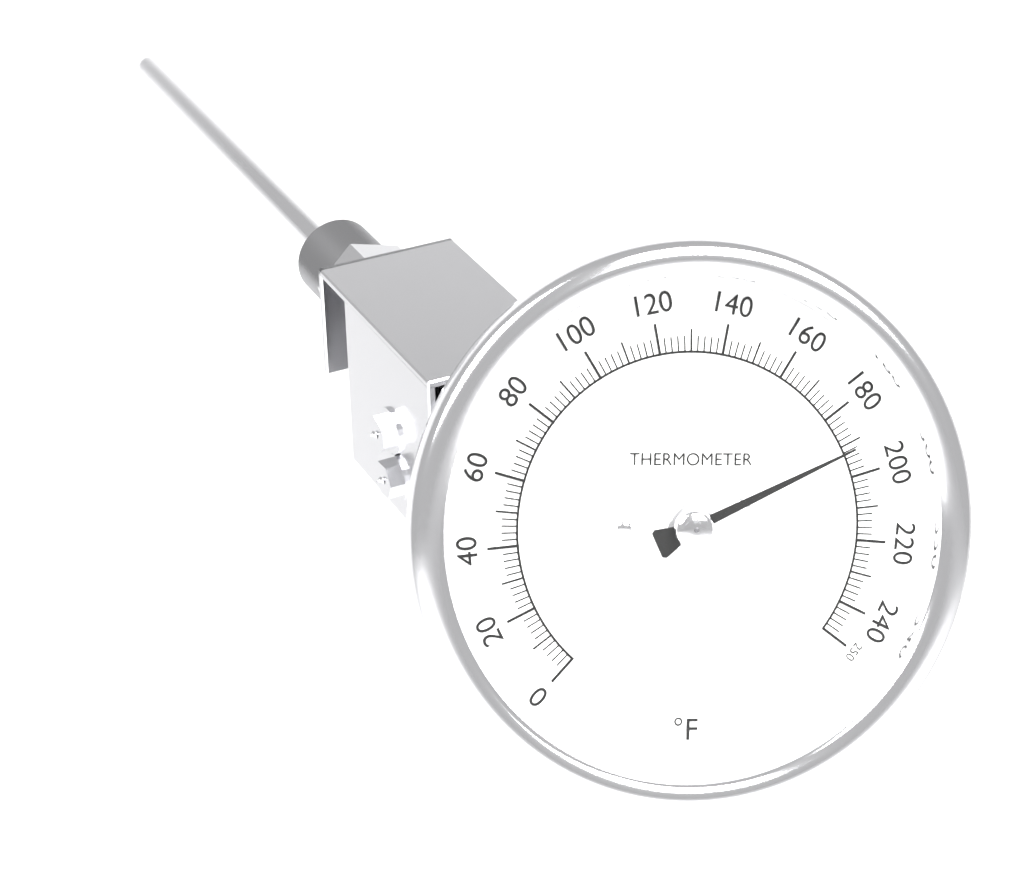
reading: 192 °F
